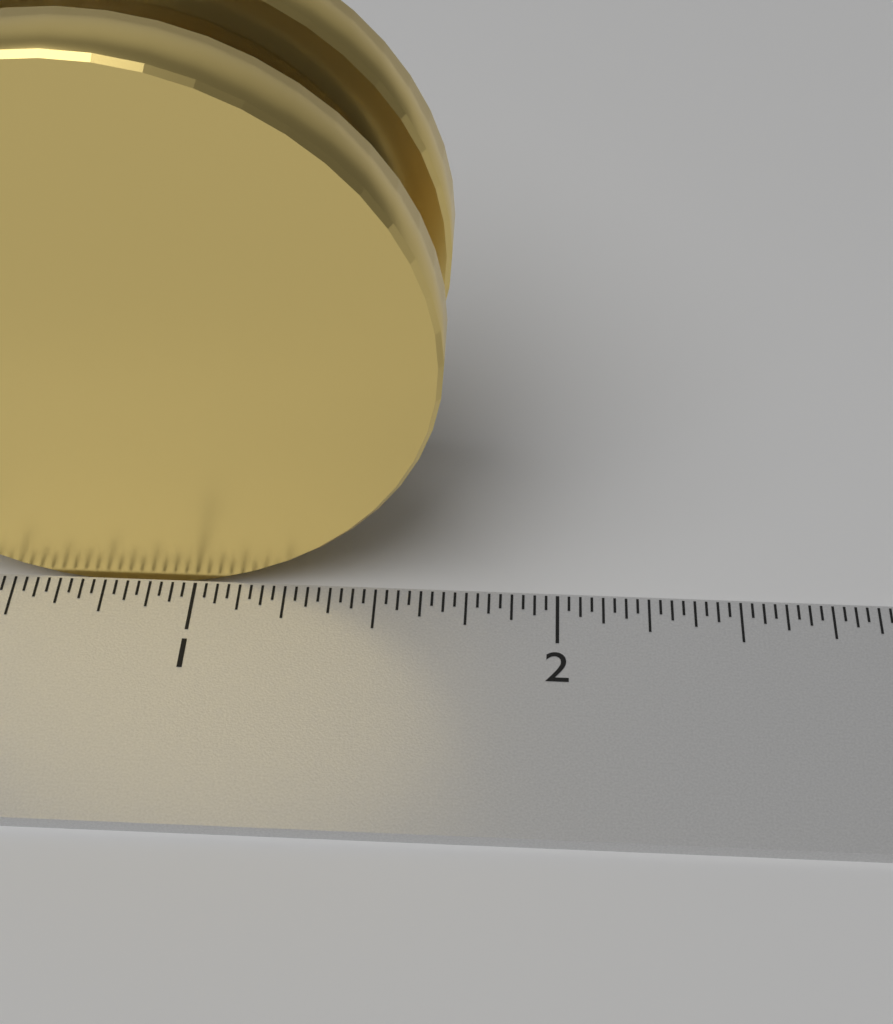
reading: 1.68750 inch
